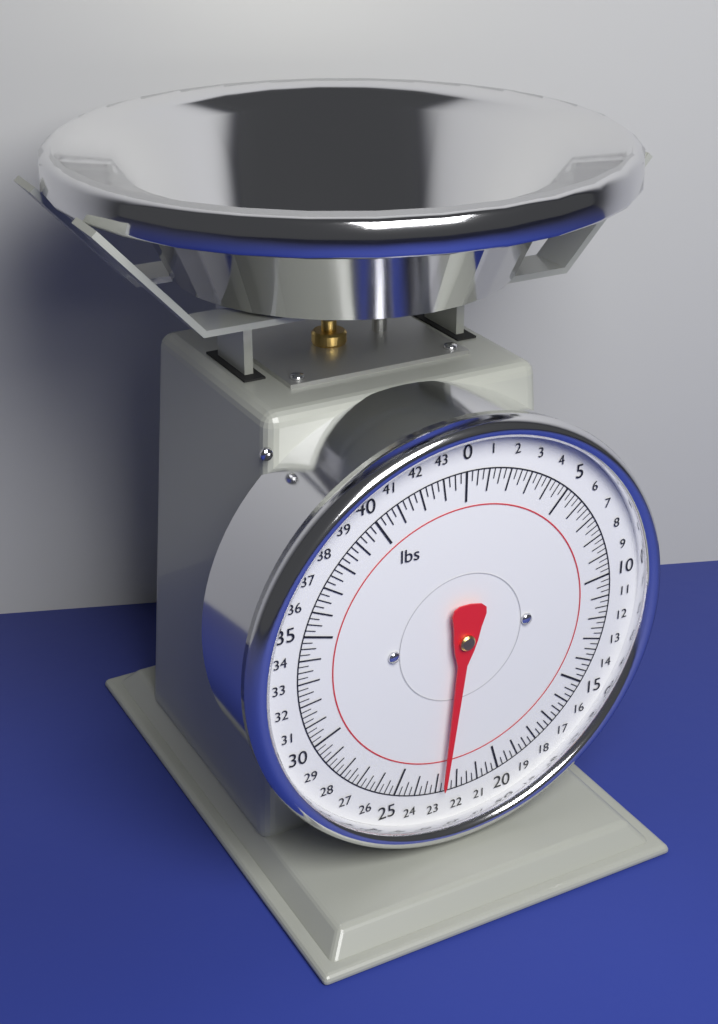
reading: 22.75 lbs
